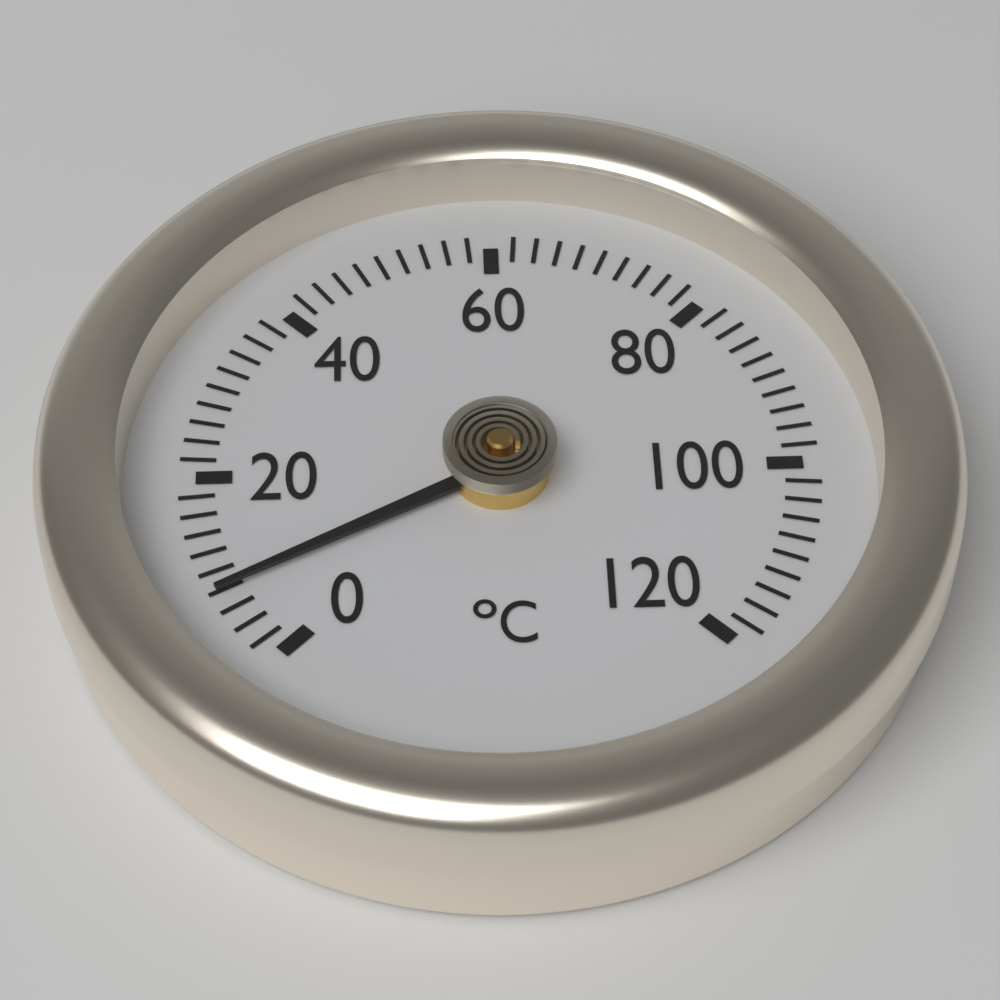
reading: 8 °C
